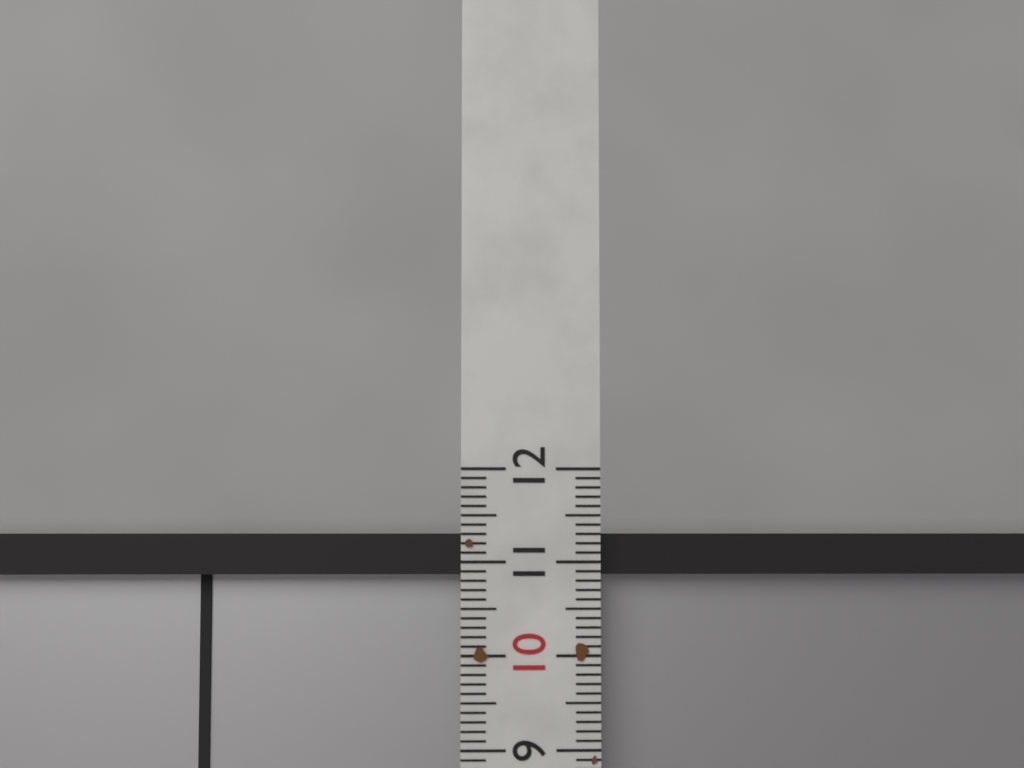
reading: 11.3 (no unit)
